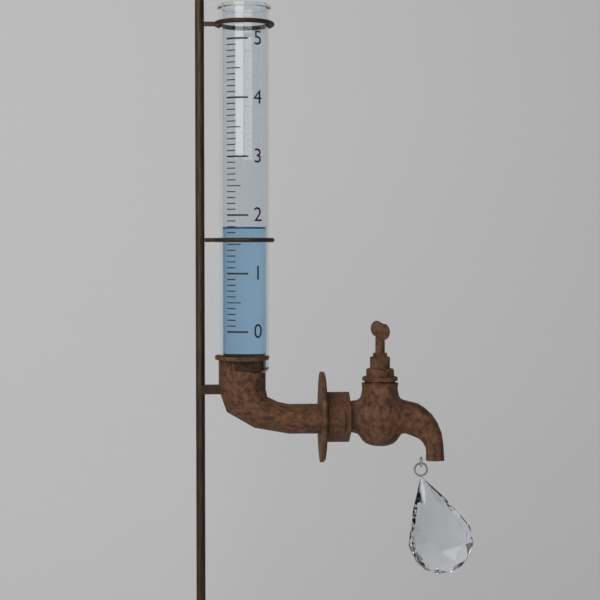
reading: 1.8 (no unit)
